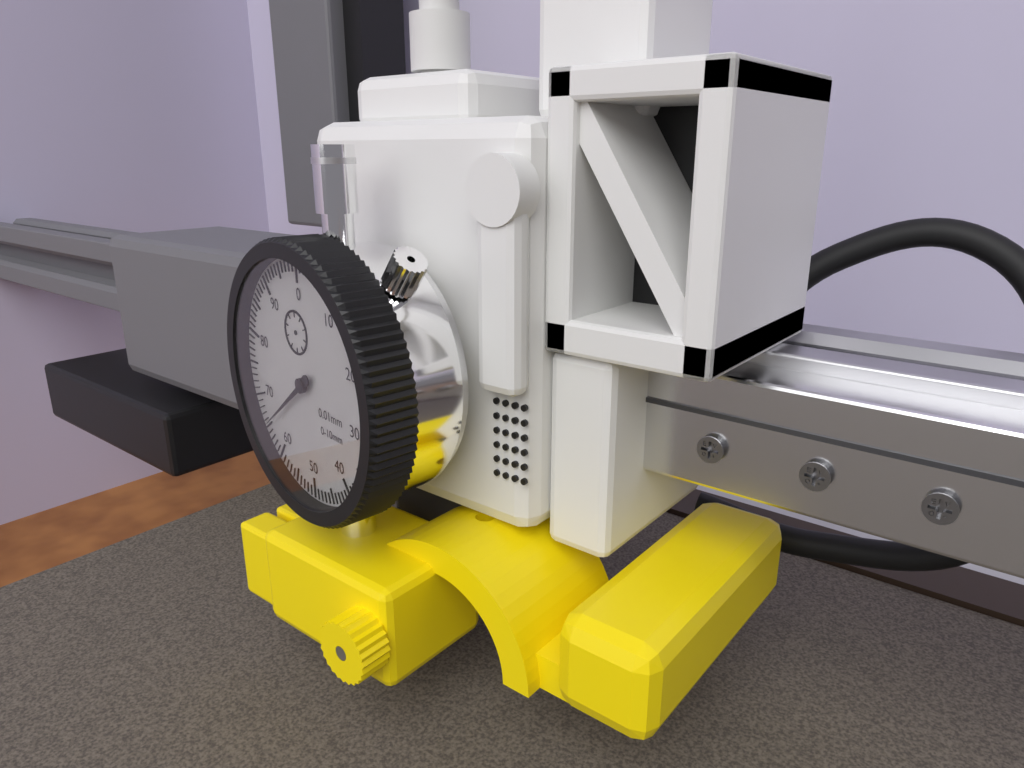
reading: 65 0.01mm
